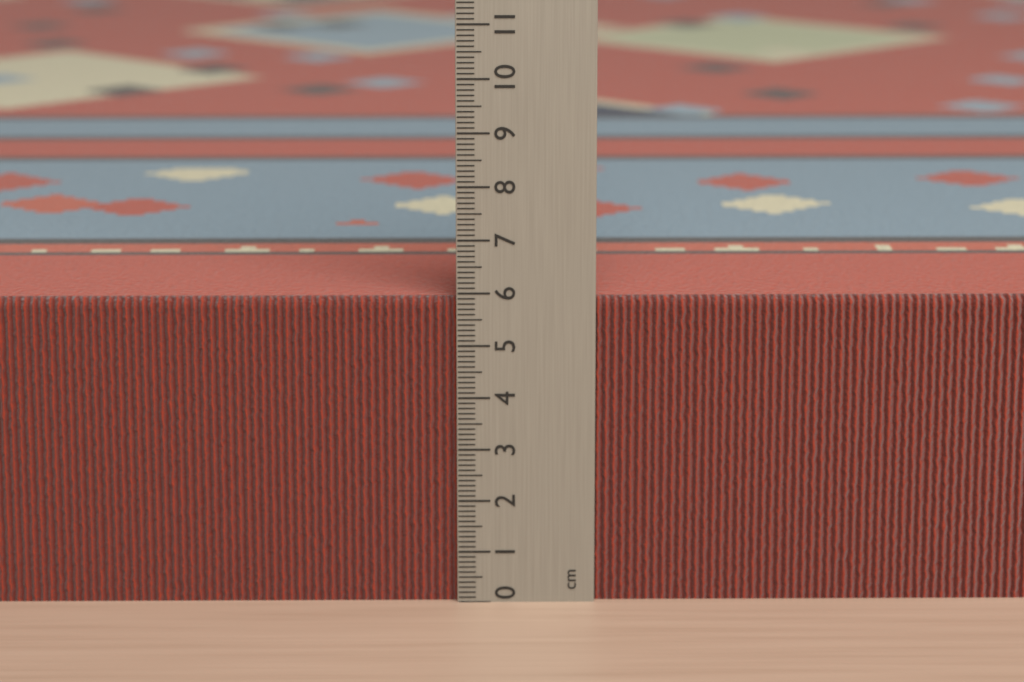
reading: 5.9 cm
